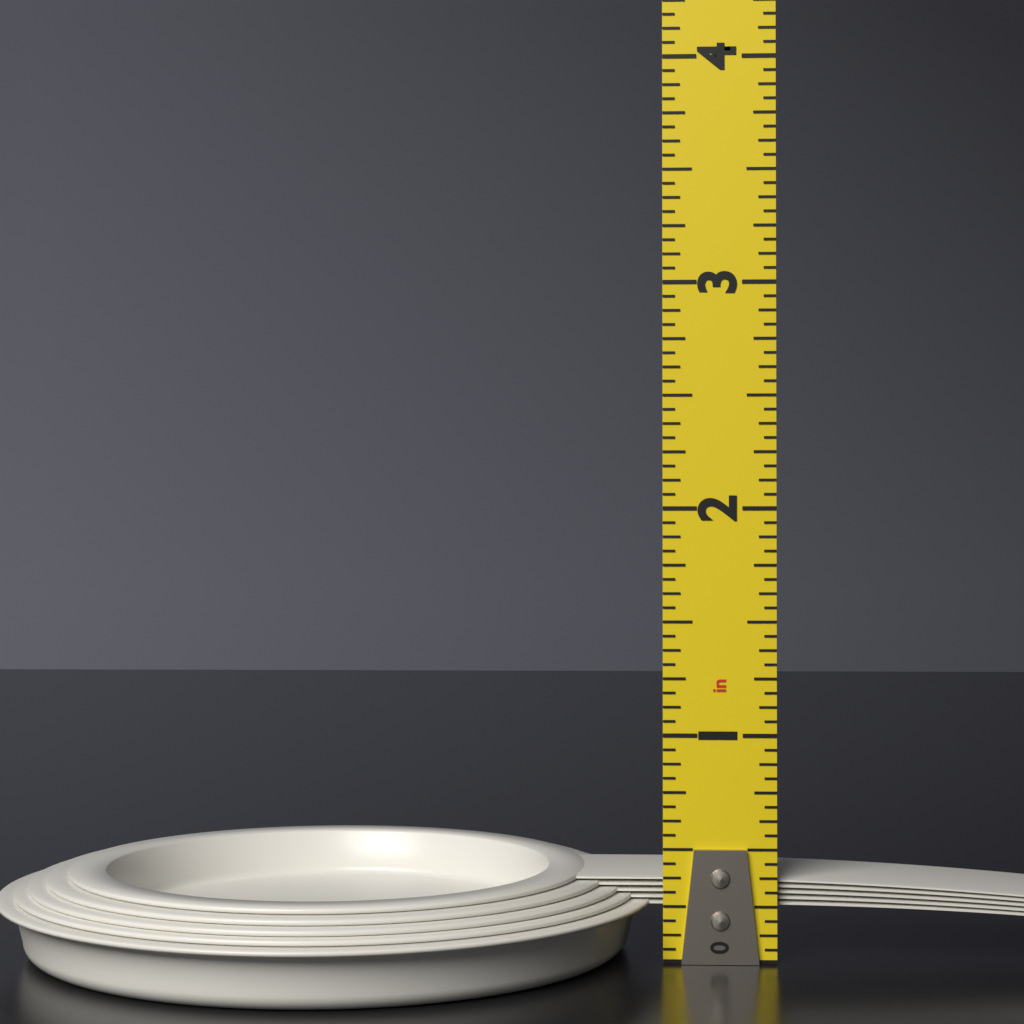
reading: 0.3750 in
